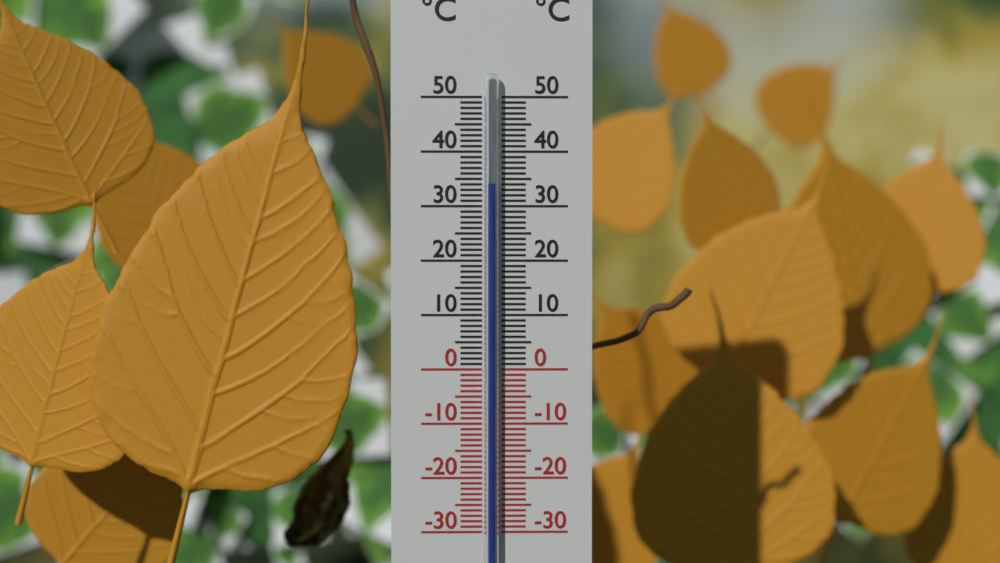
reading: 34 °C
